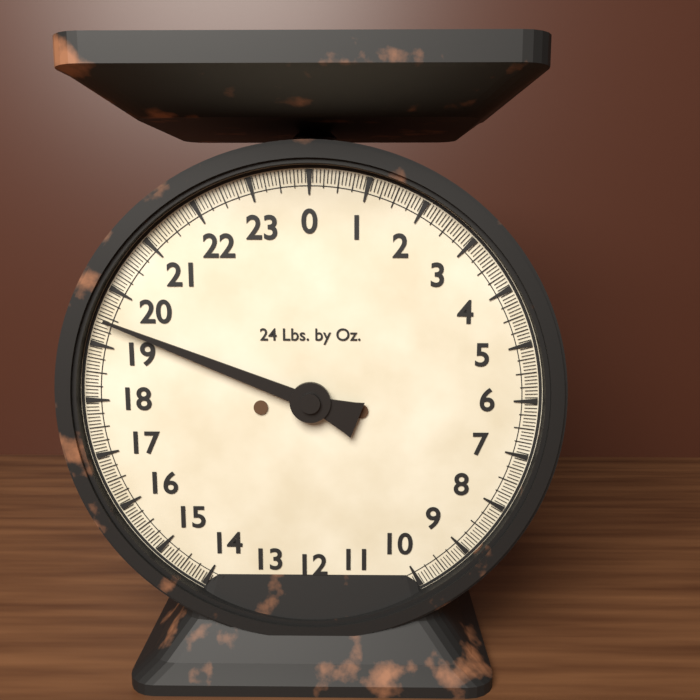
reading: 19.4375 lb
